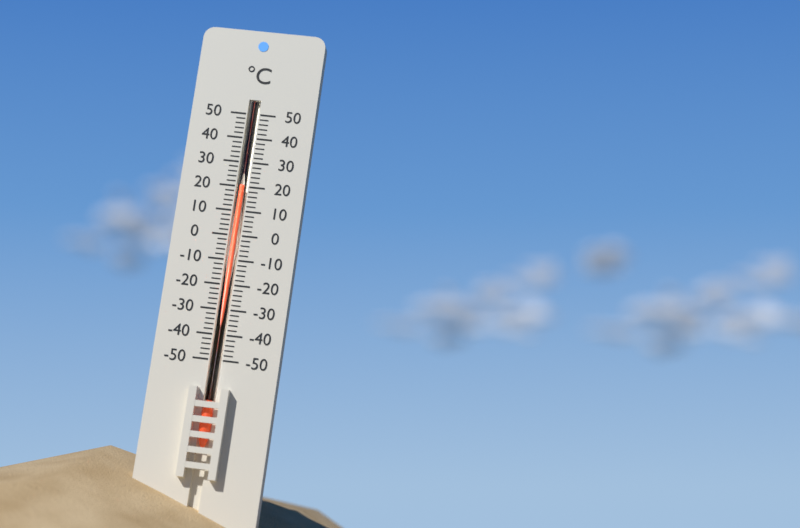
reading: 20 °C
